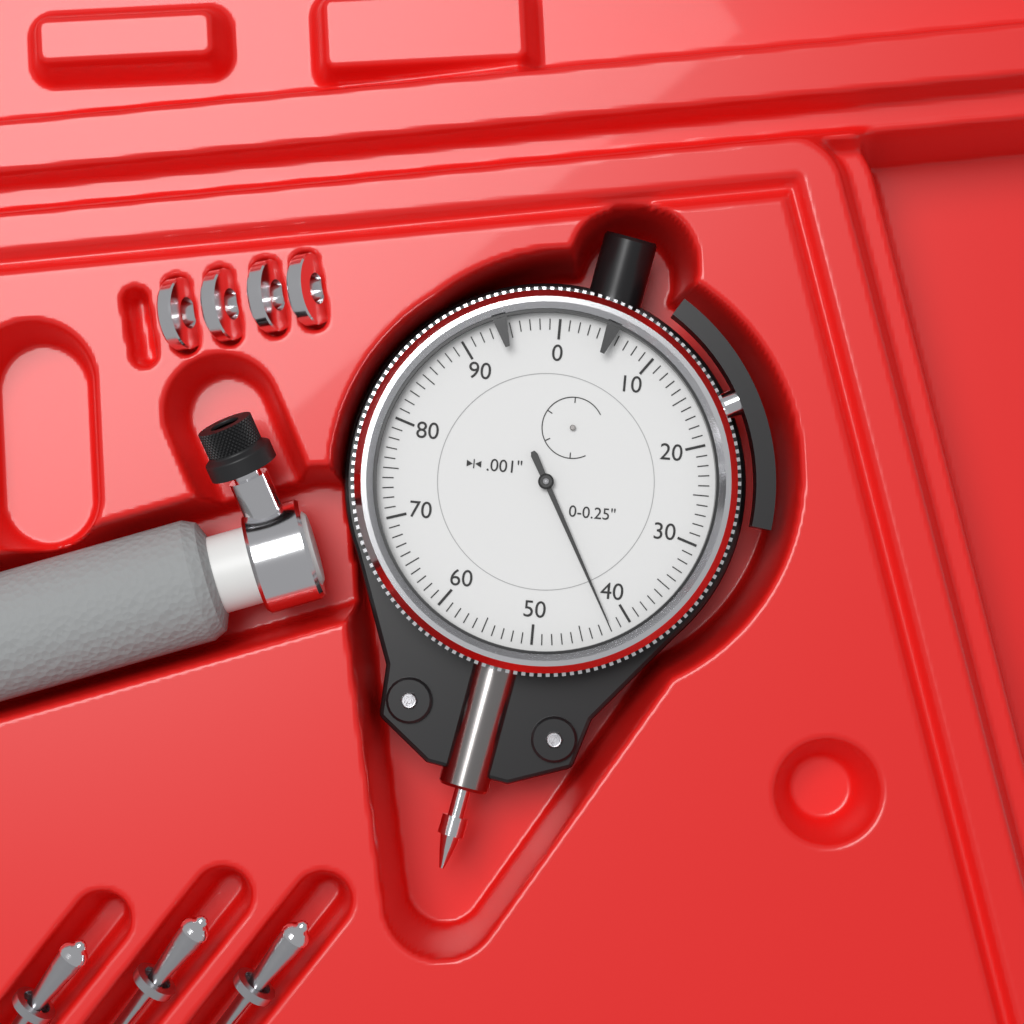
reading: 0.042 in
